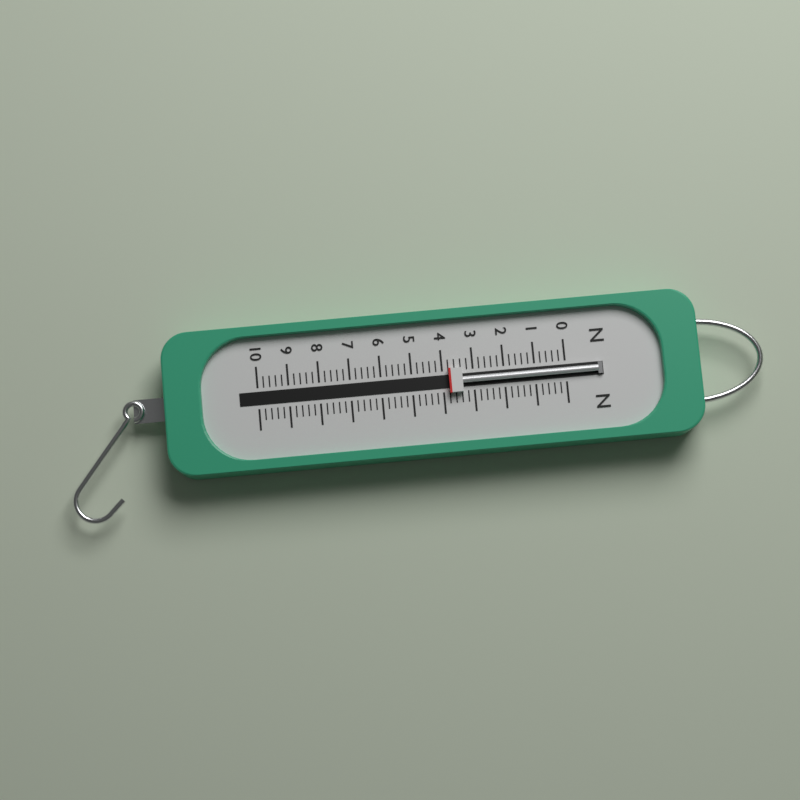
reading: 3.8 N
